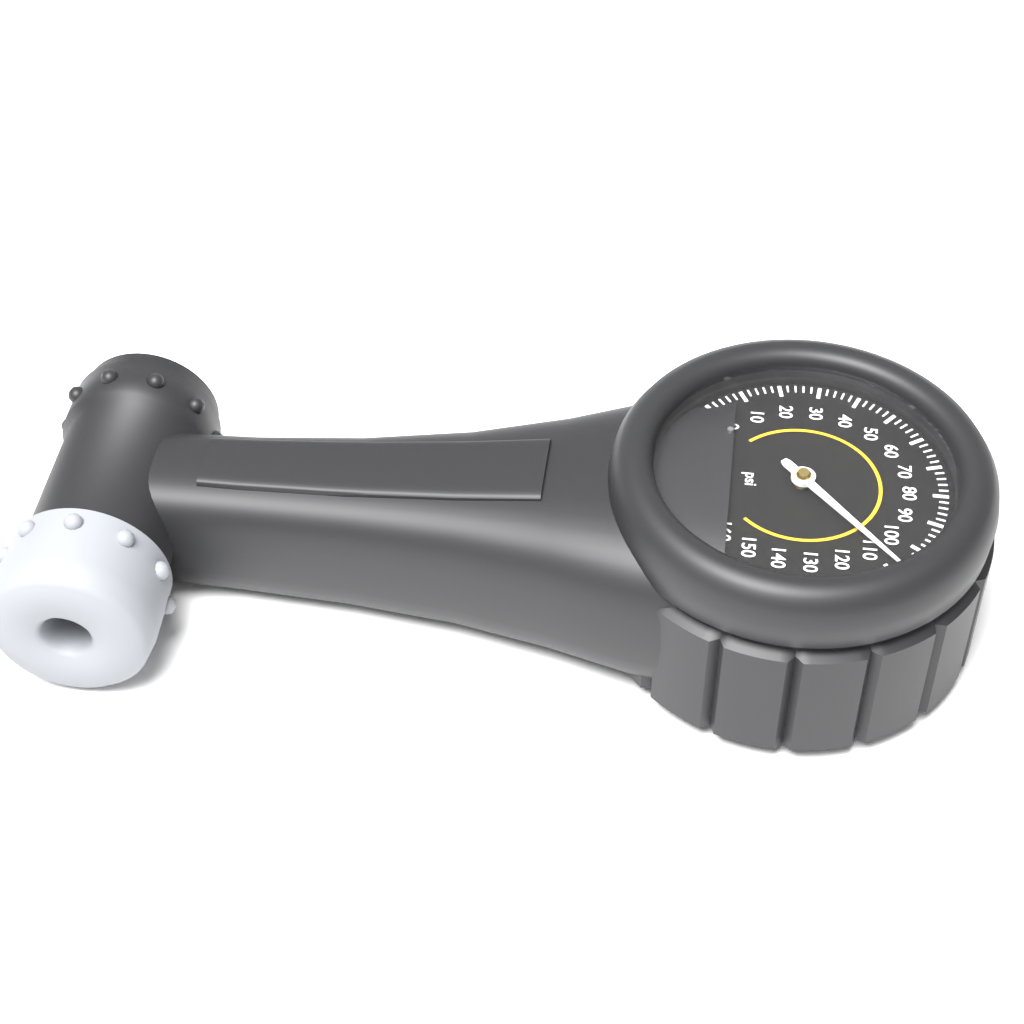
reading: 108 psi
